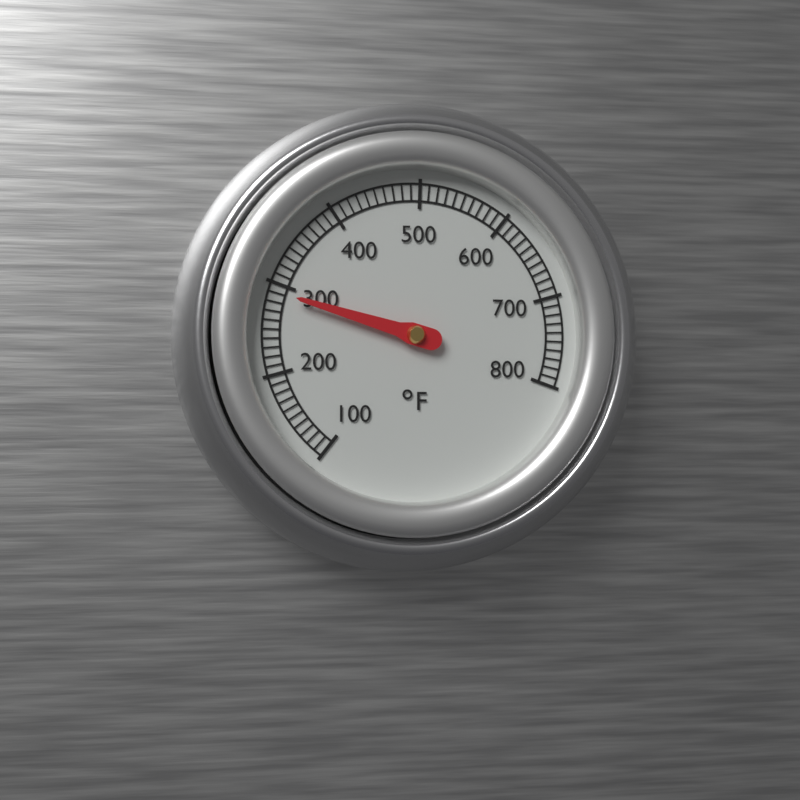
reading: 290 °F
